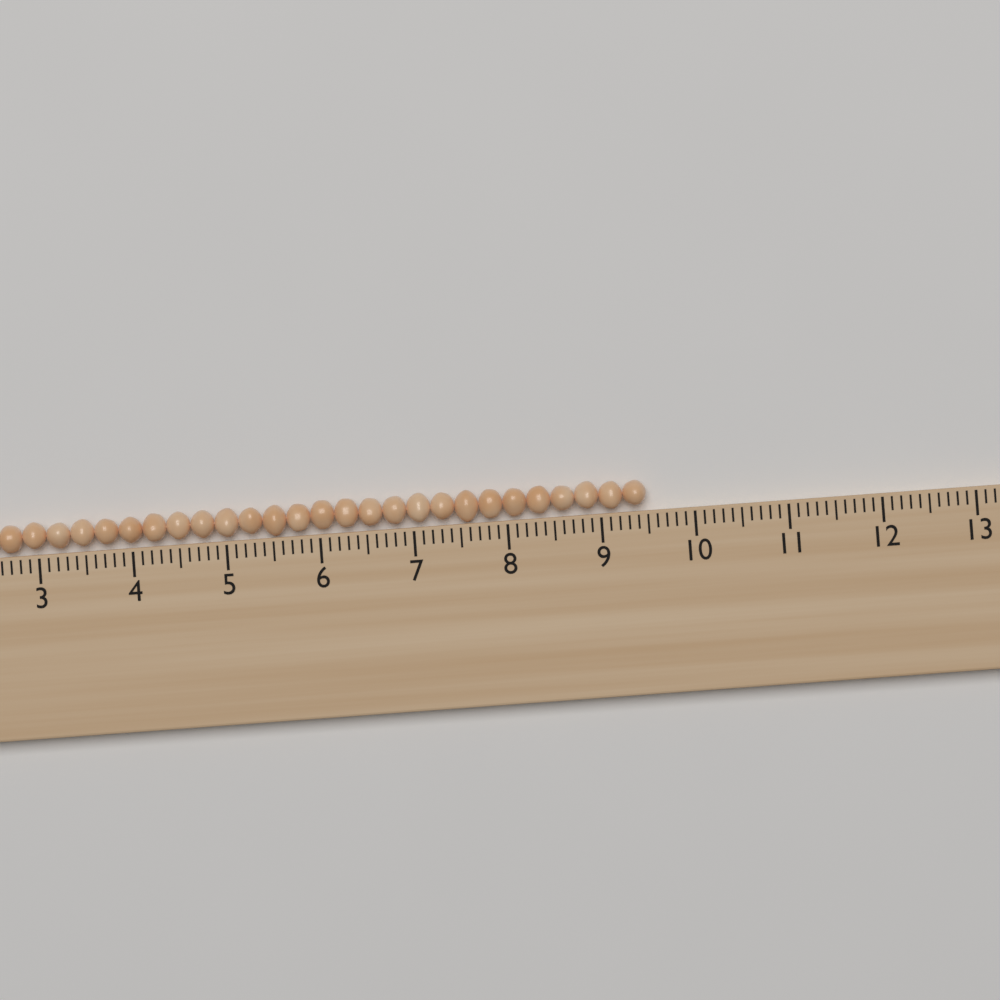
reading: 9.5 (no unit)
